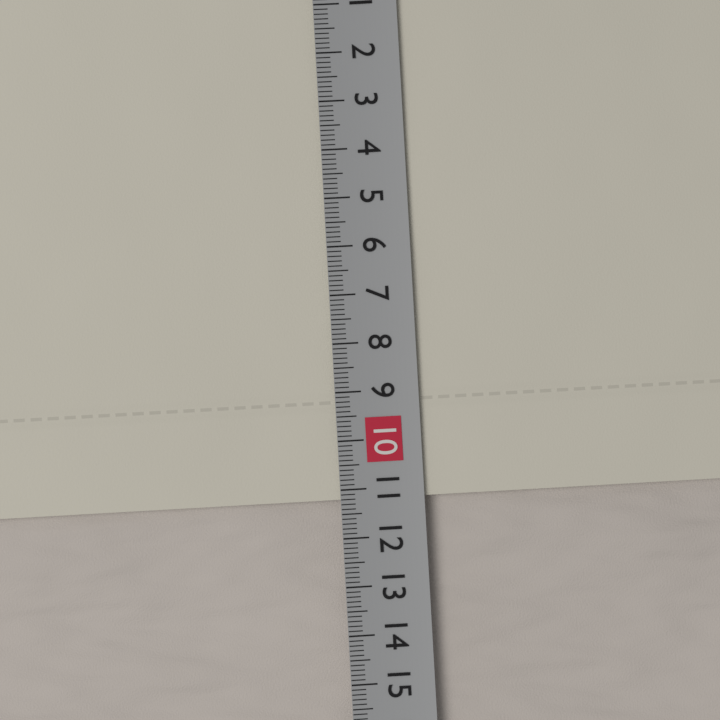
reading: 11.2 cm
